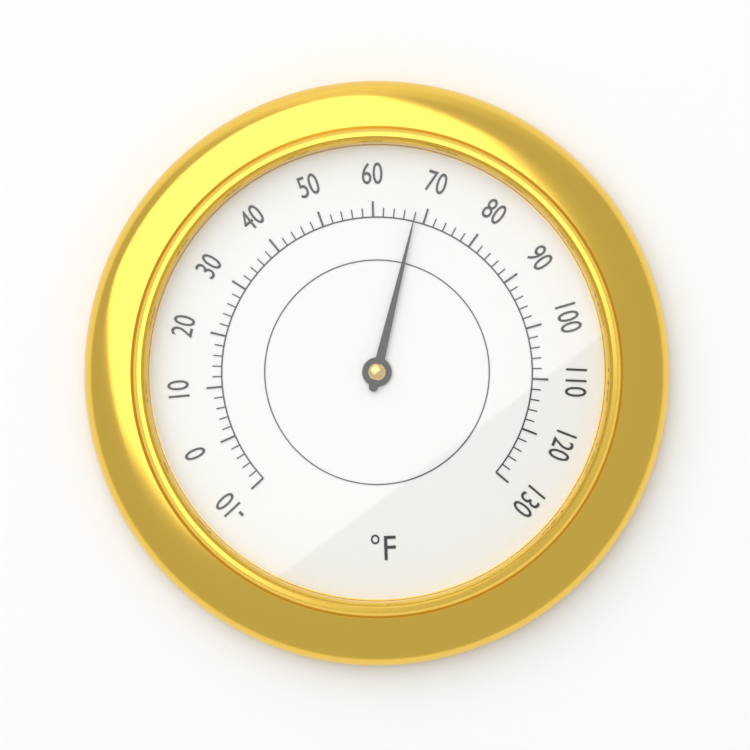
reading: 68 °F
